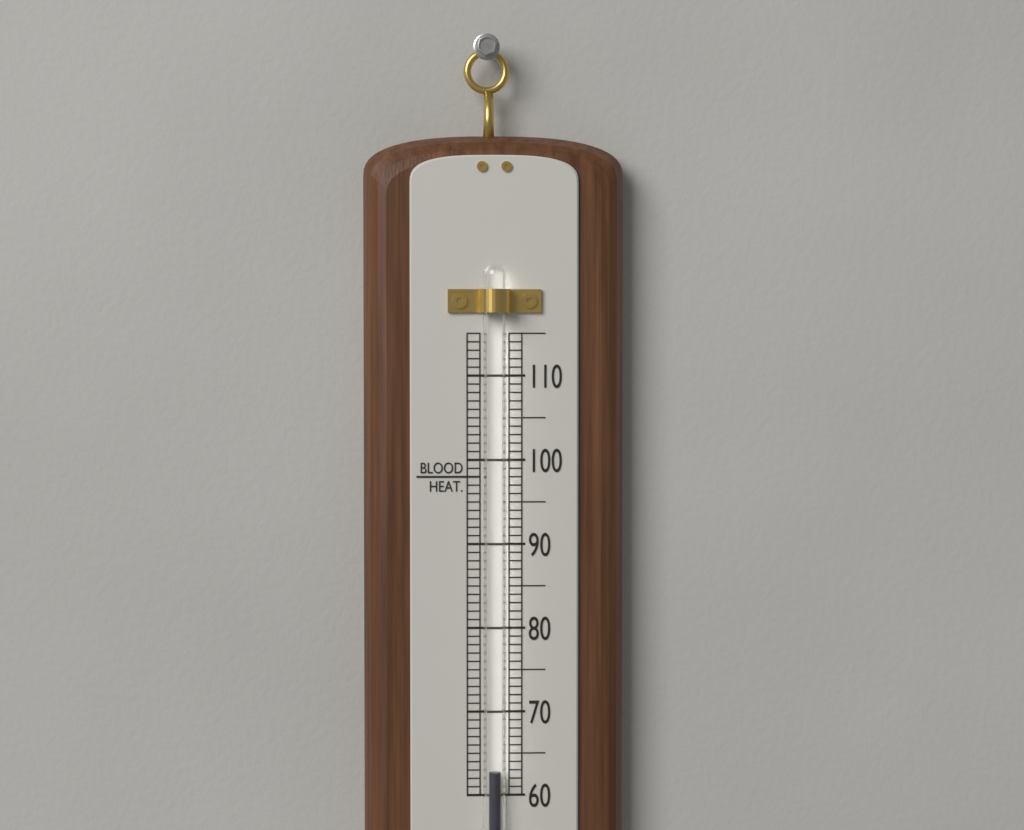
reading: 63 (no unit)
